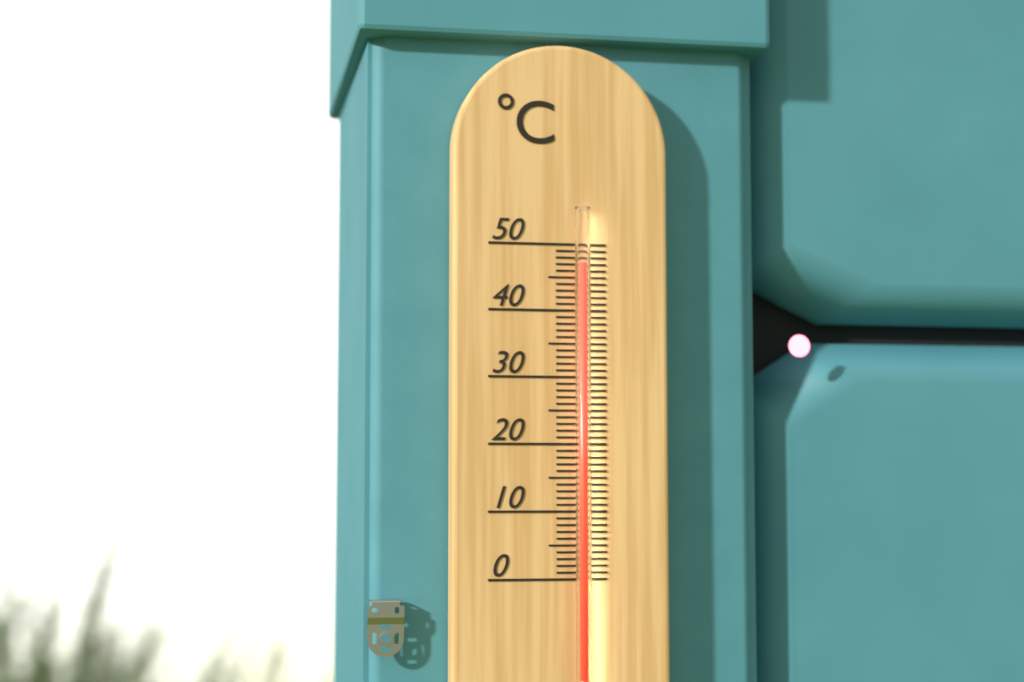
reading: 47 °C
